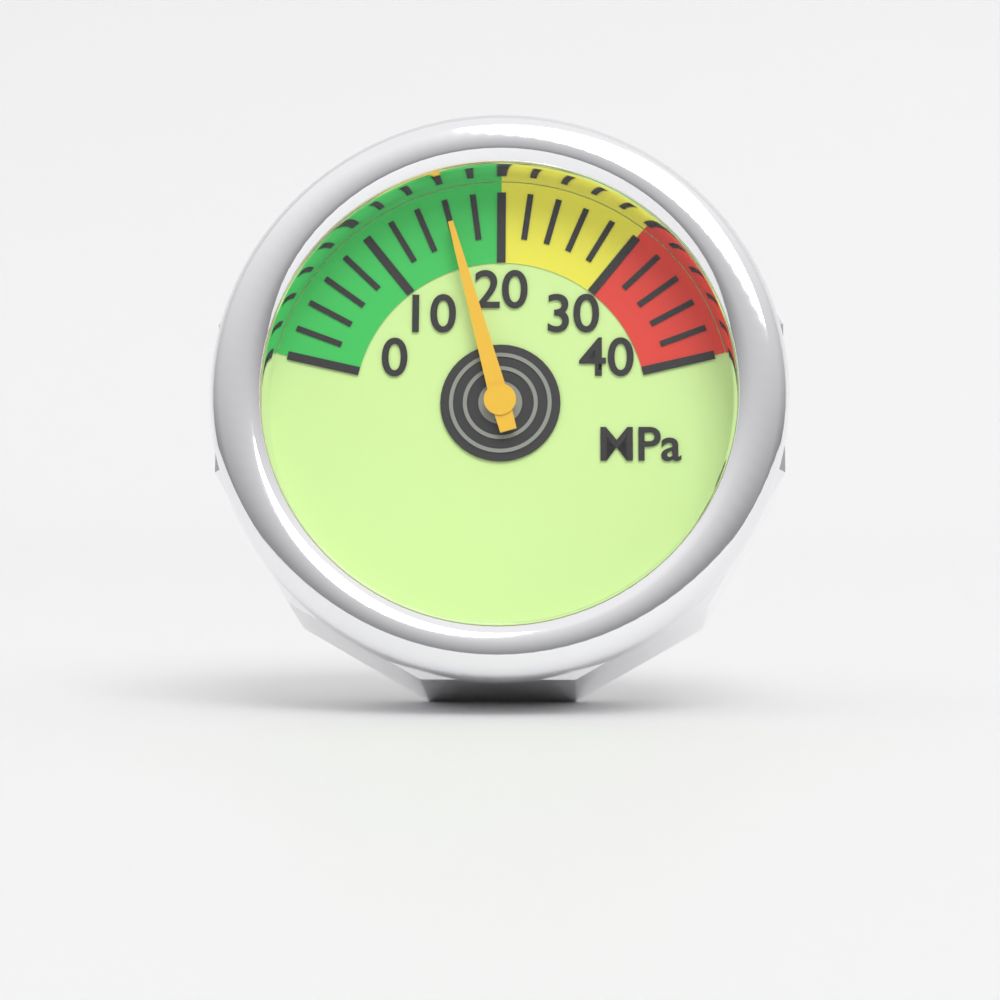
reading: 16 MPa
